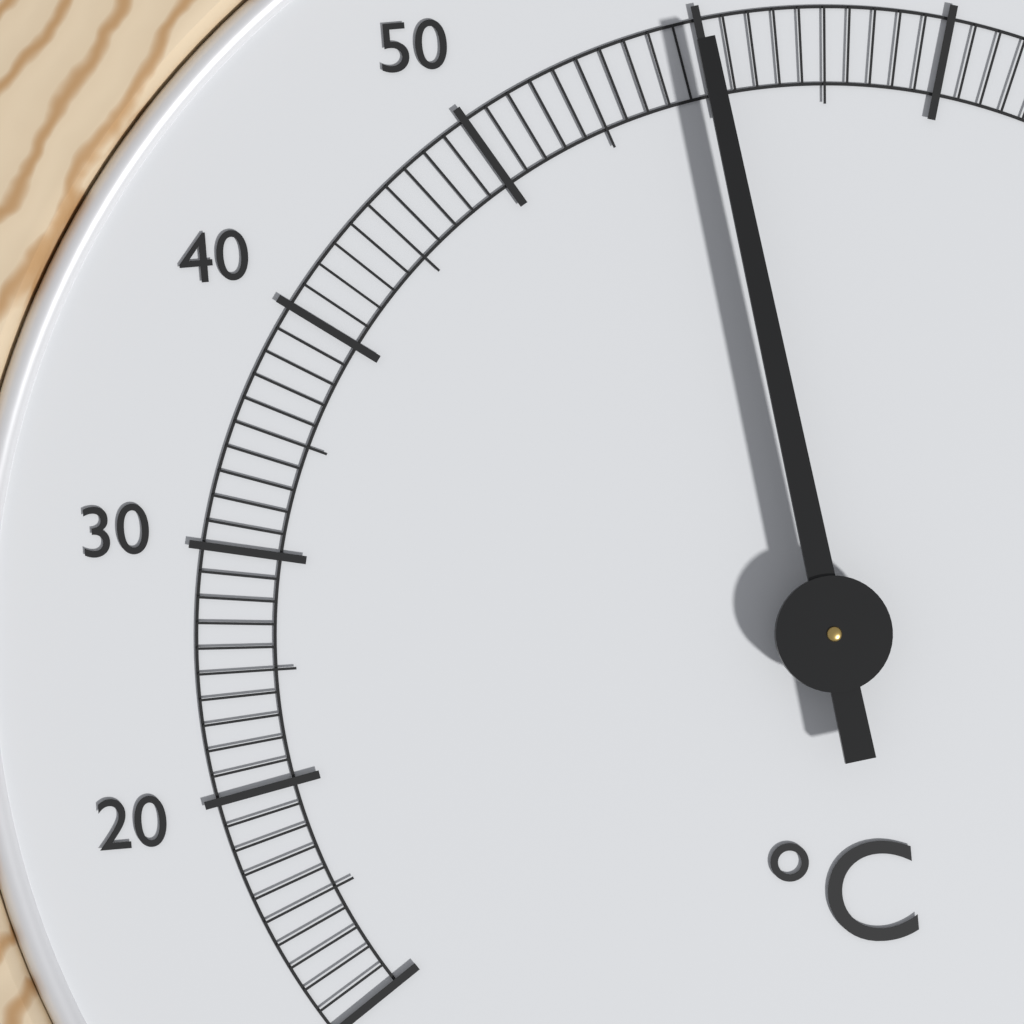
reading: 60 °C
